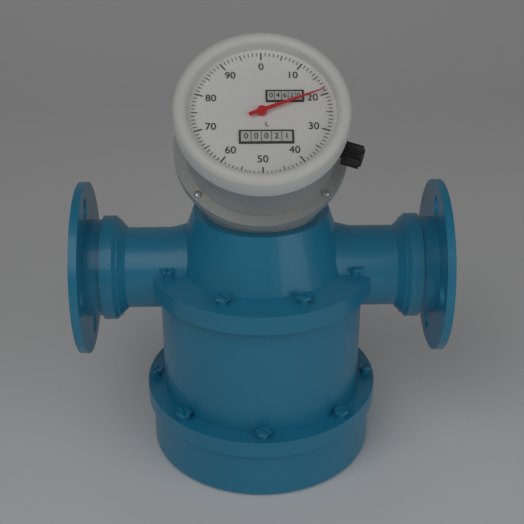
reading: 19 L
